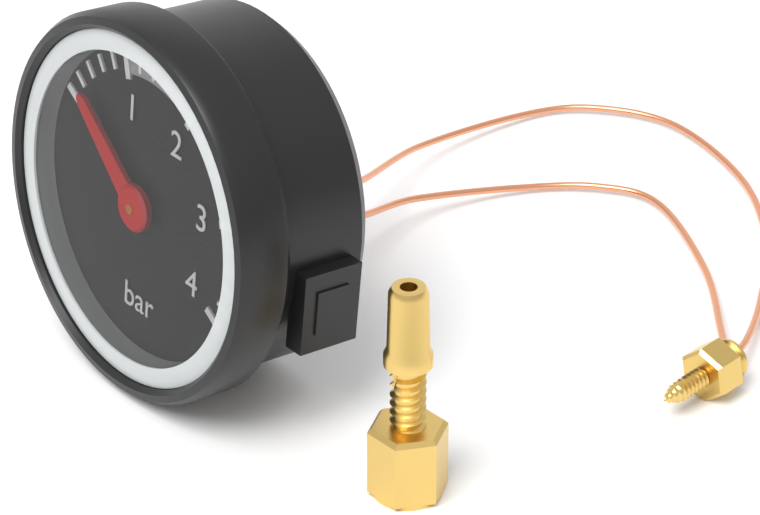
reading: 0.2 bar
